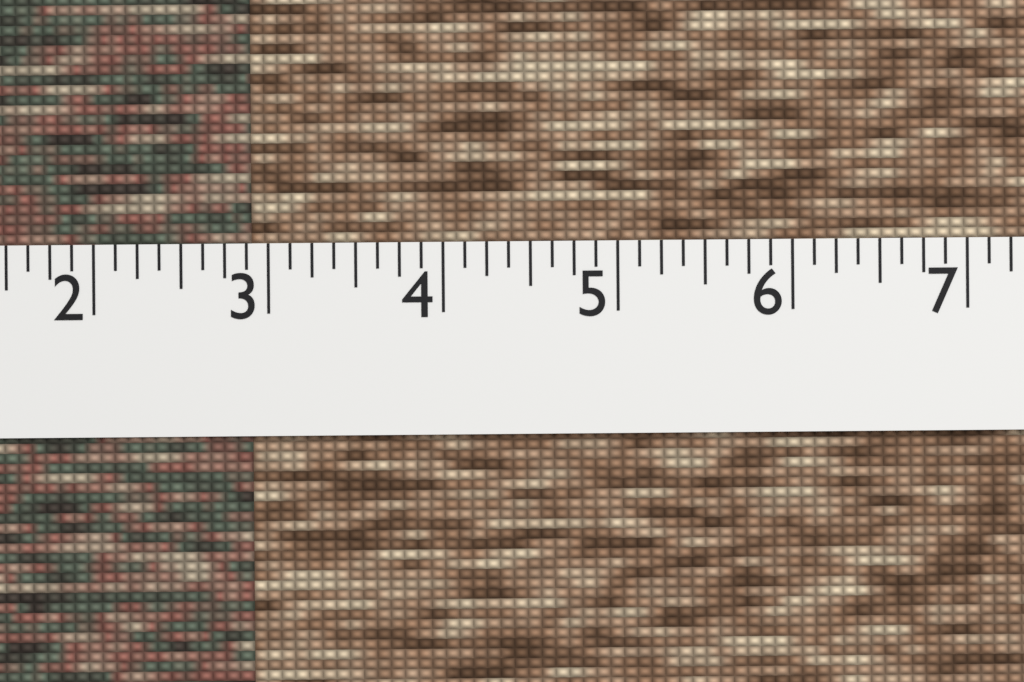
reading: 2.900 (no unit)
